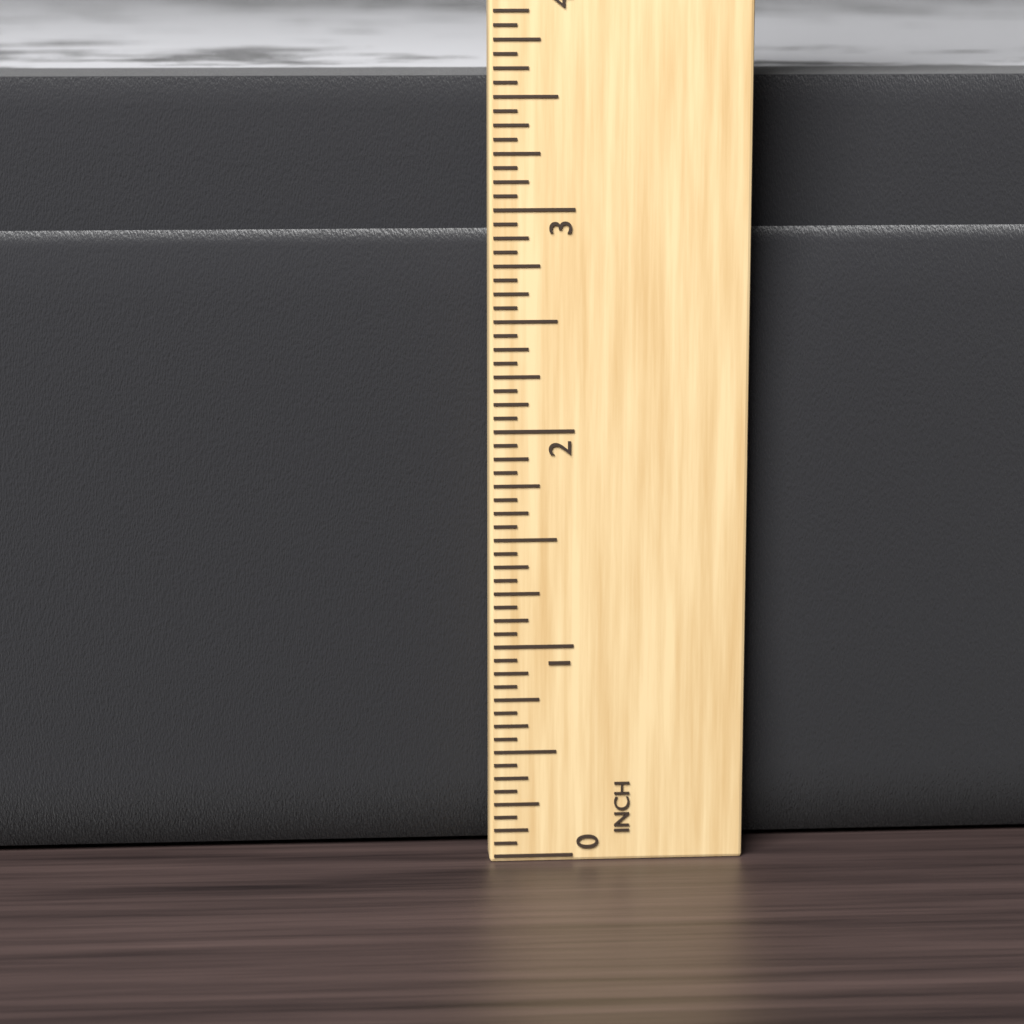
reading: 3.5625 in
